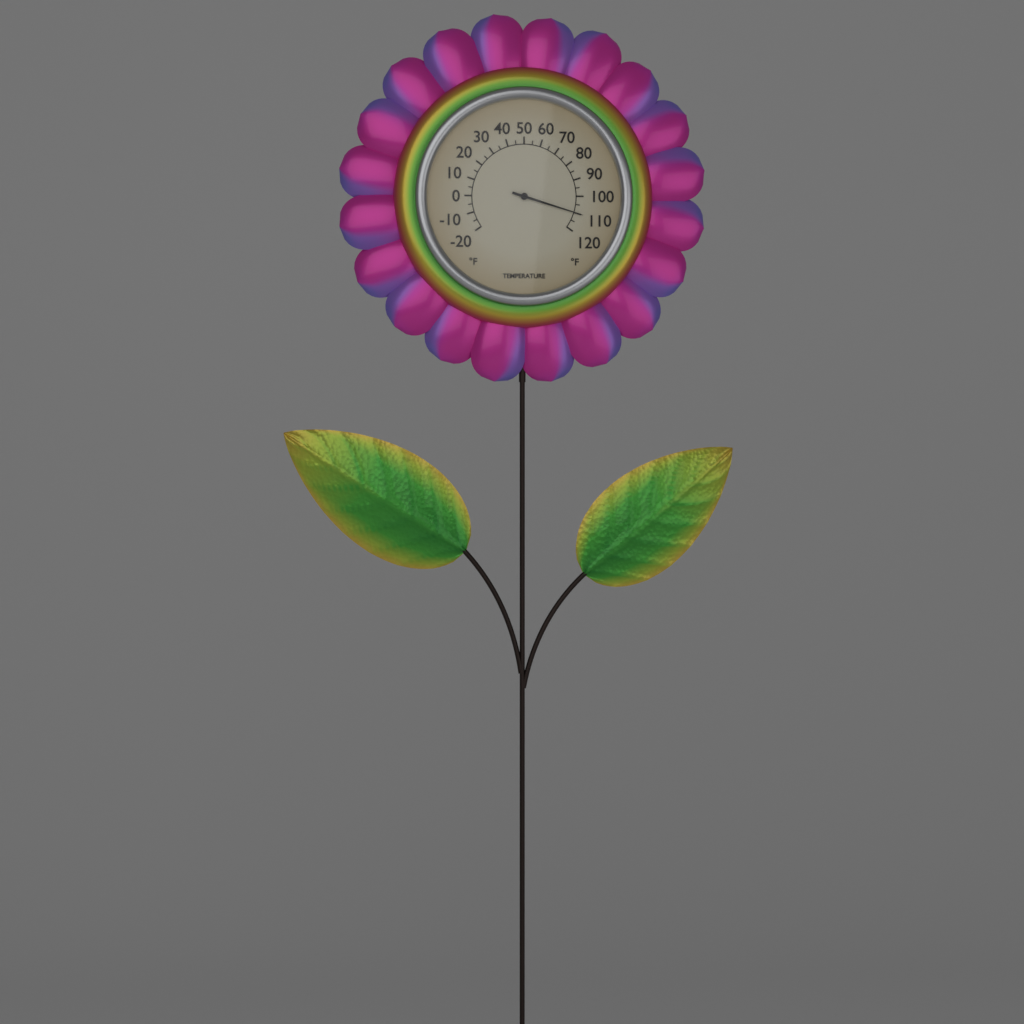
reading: 110 °F
